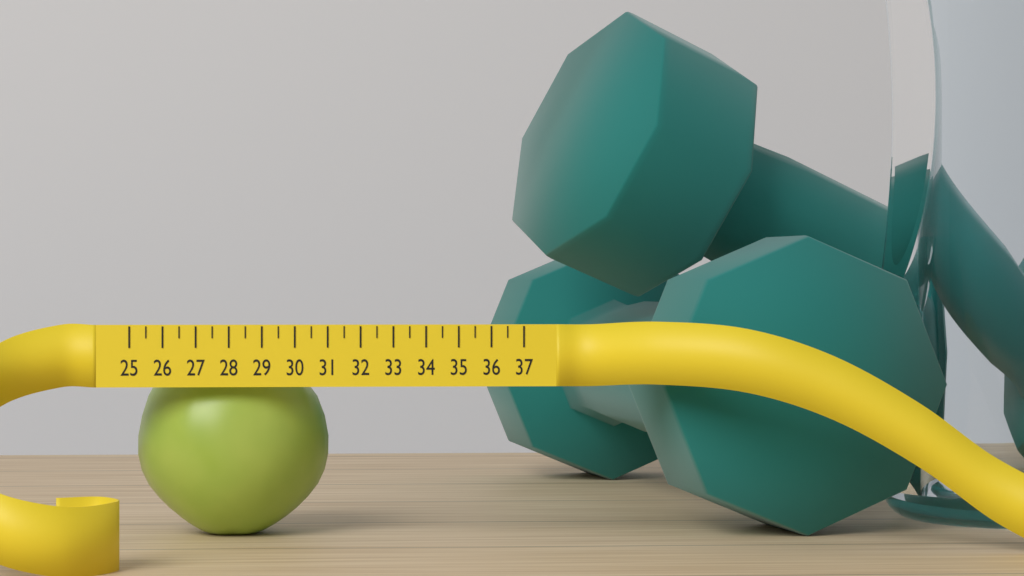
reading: 31.0 (no unit)
